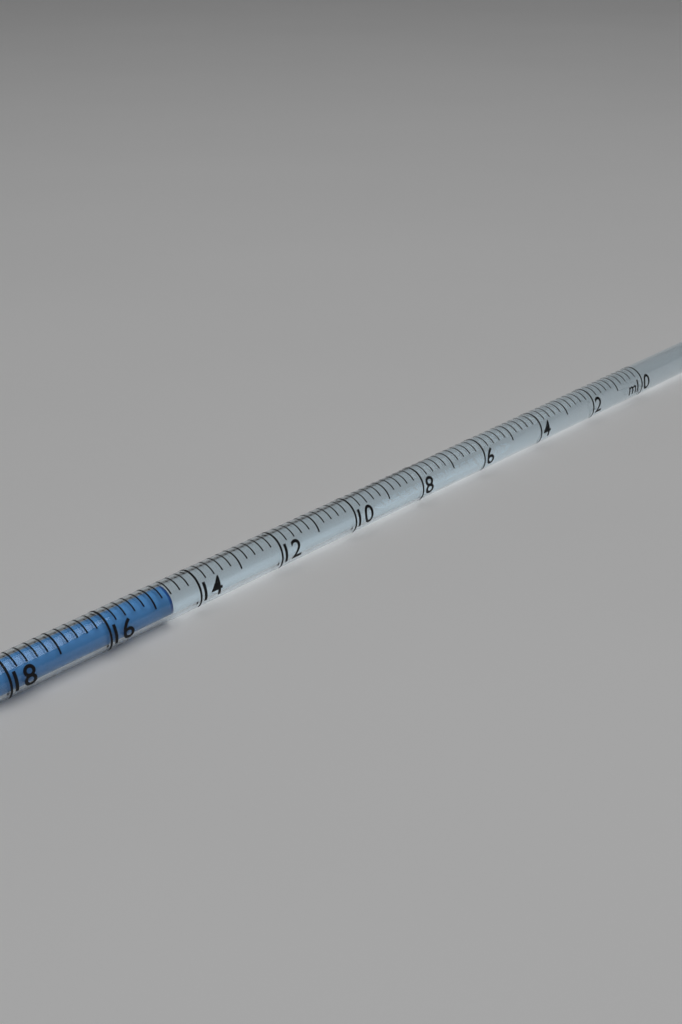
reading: 14.6 ml
